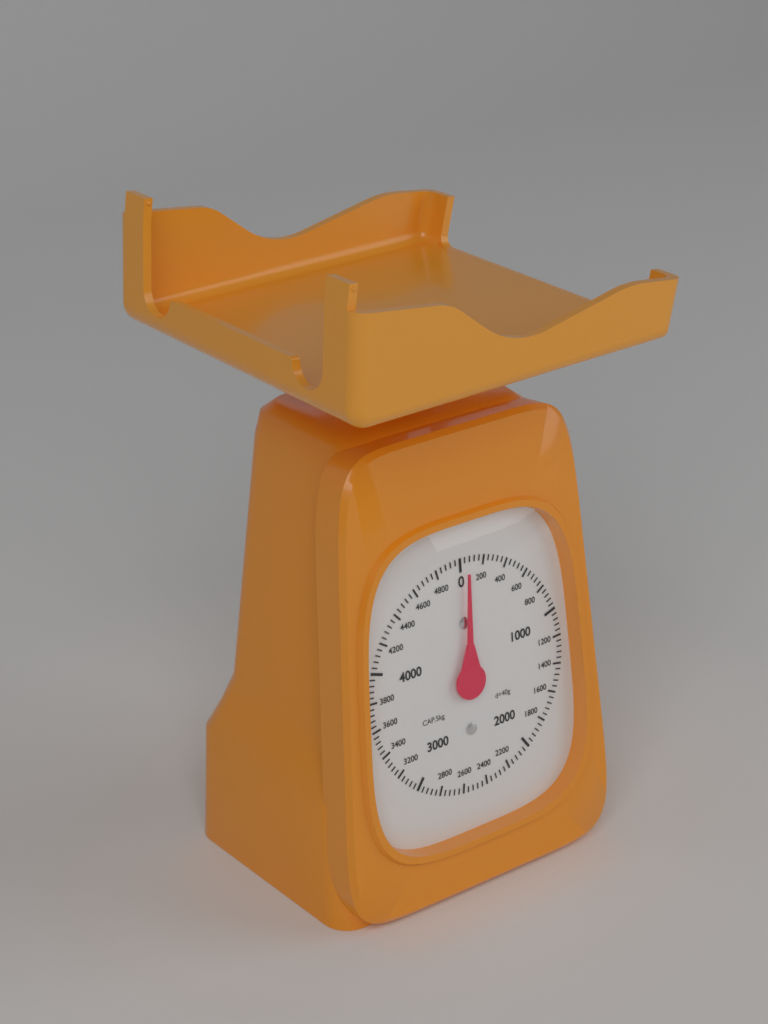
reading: 50 g
